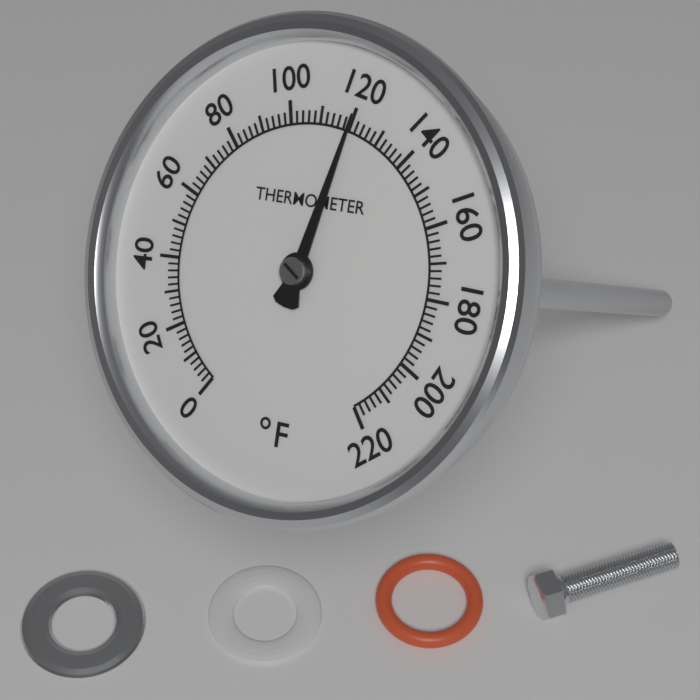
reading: 120 °F
